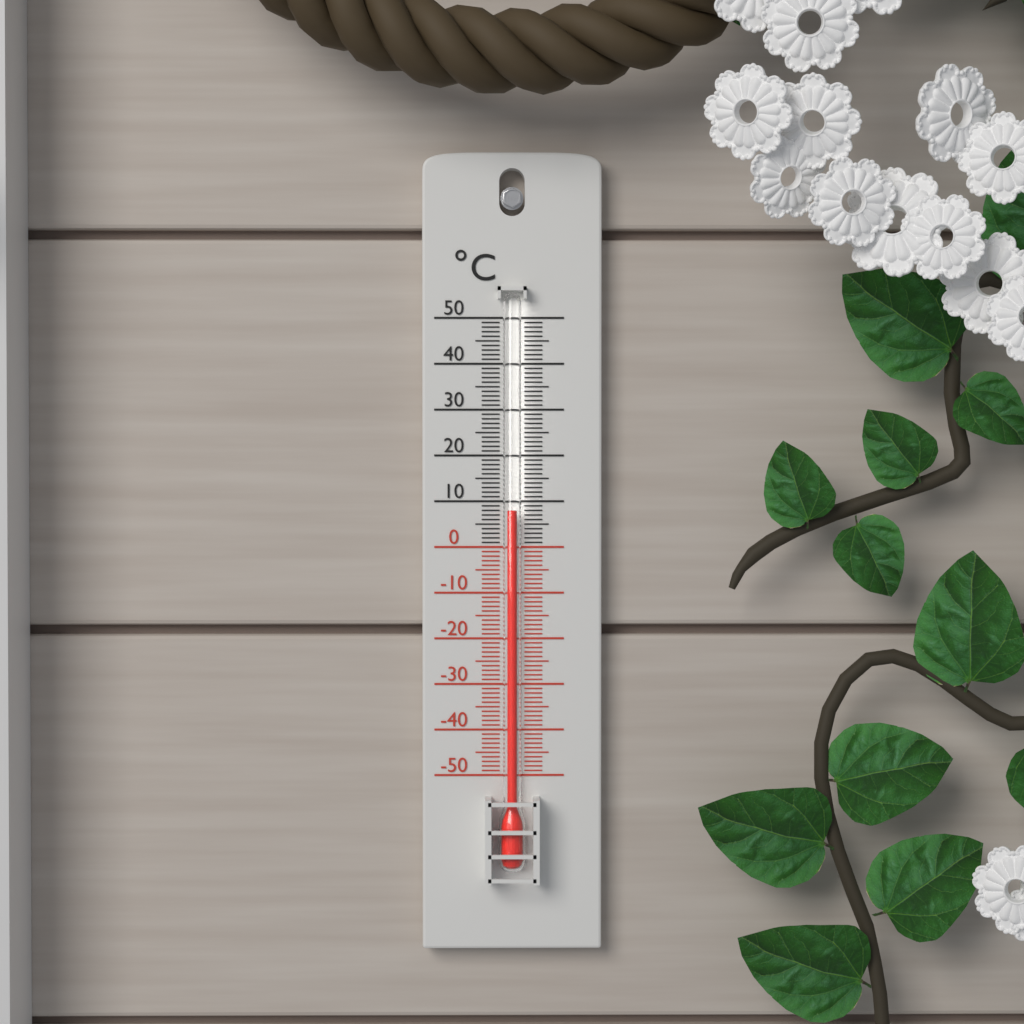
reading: 8 °C
